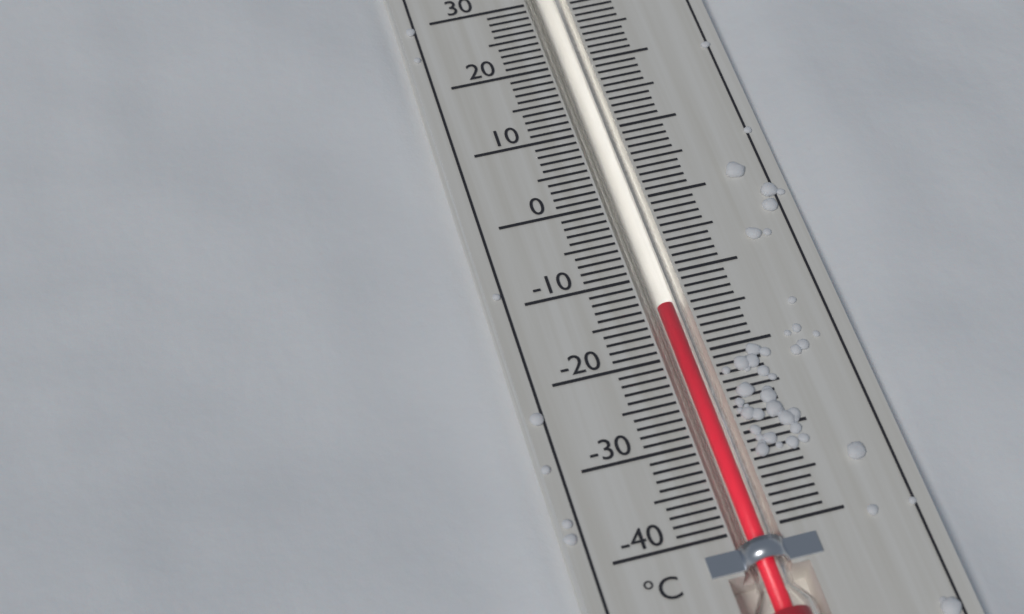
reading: -14 °C
